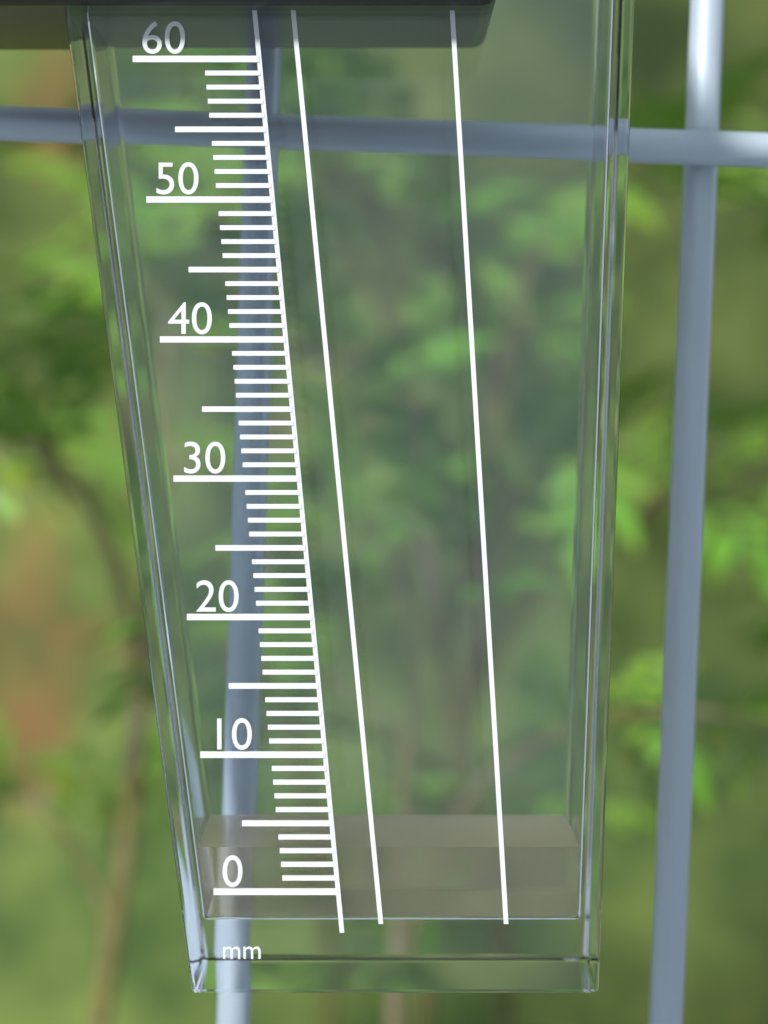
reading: 3 mm
